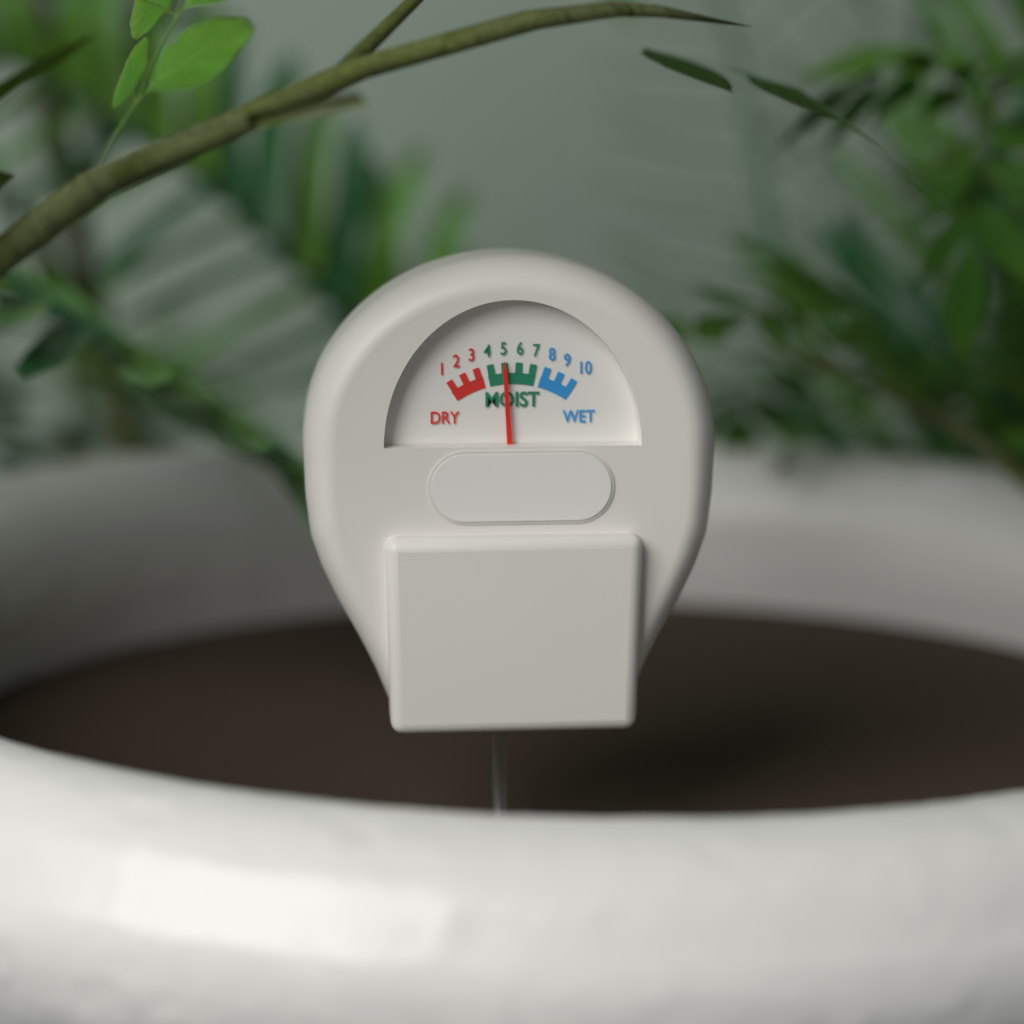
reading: 5 (no unit)
